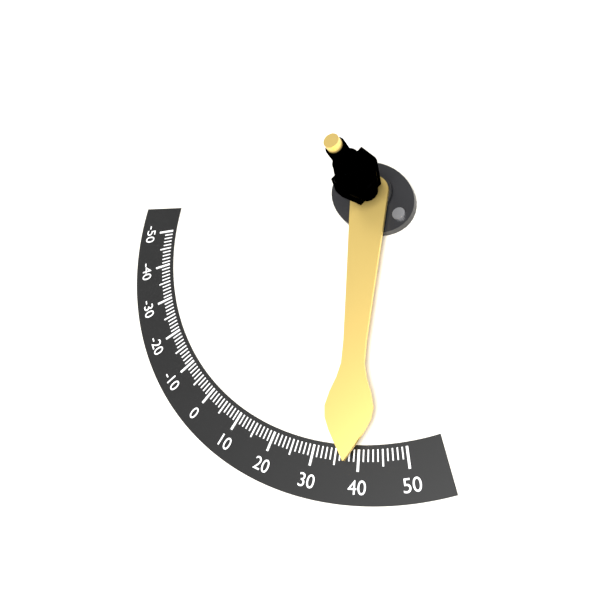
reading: 38 (no unit)
